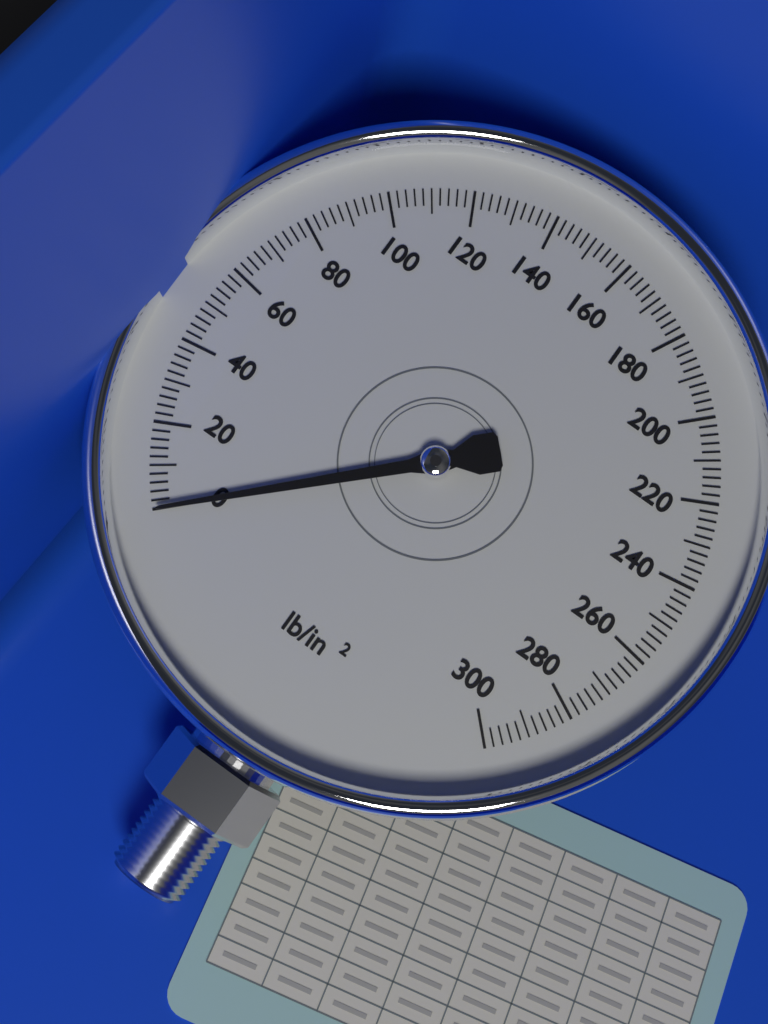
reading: 0 lb/in²
